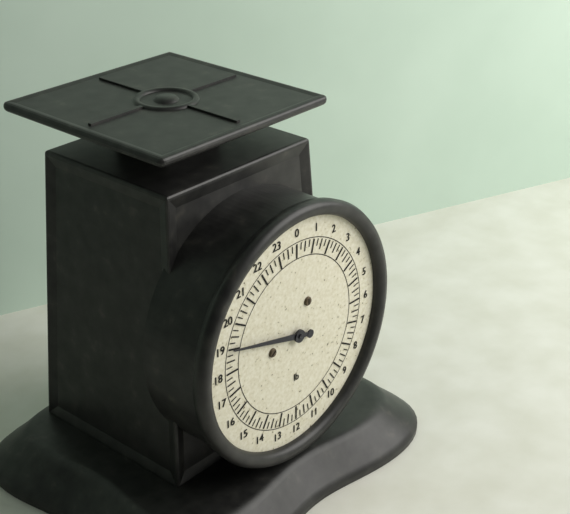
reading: 19.00 lb
